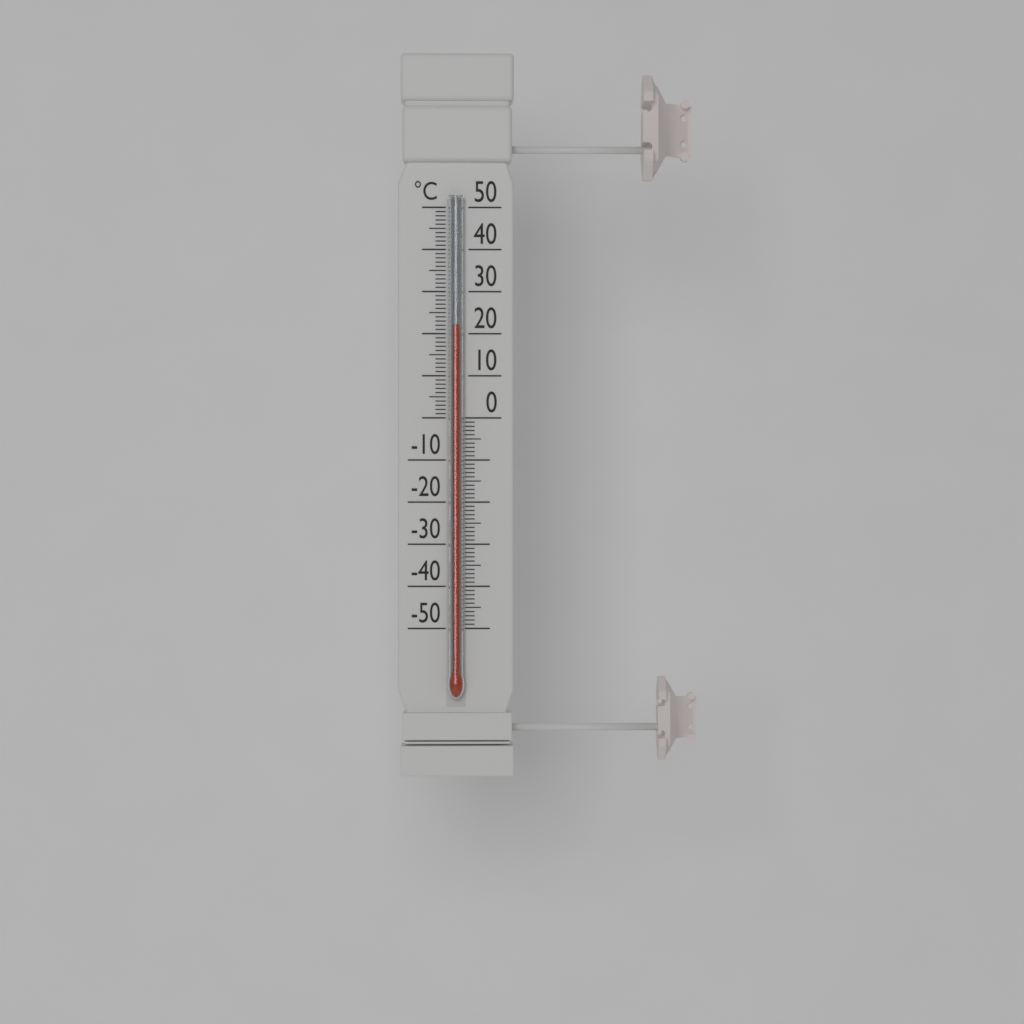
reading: 22 °C
